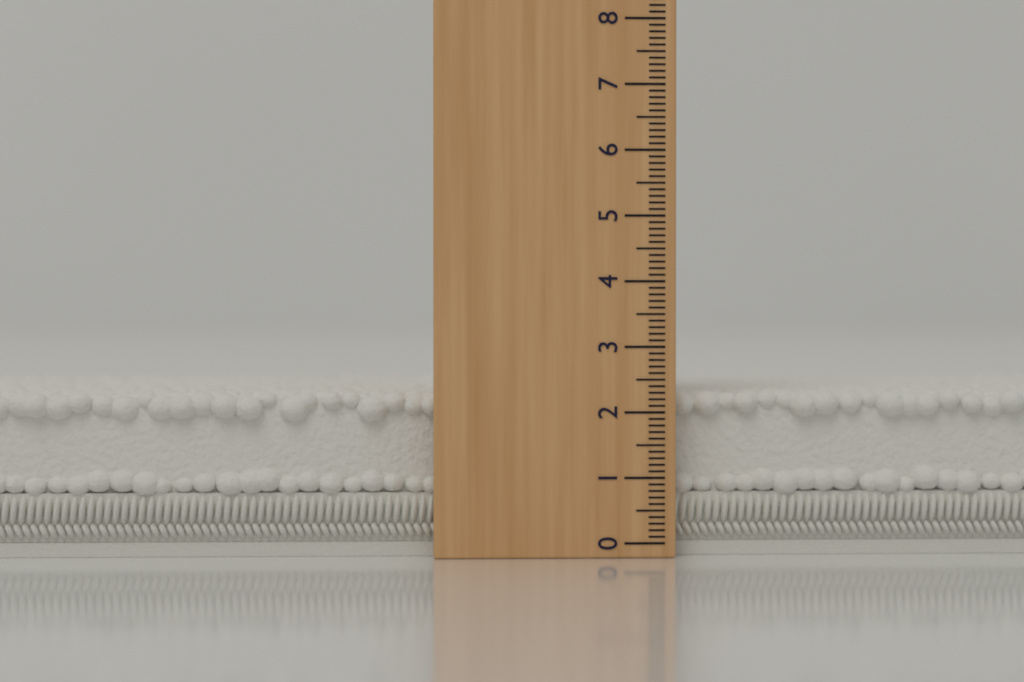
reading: 2.3 (no unit)
